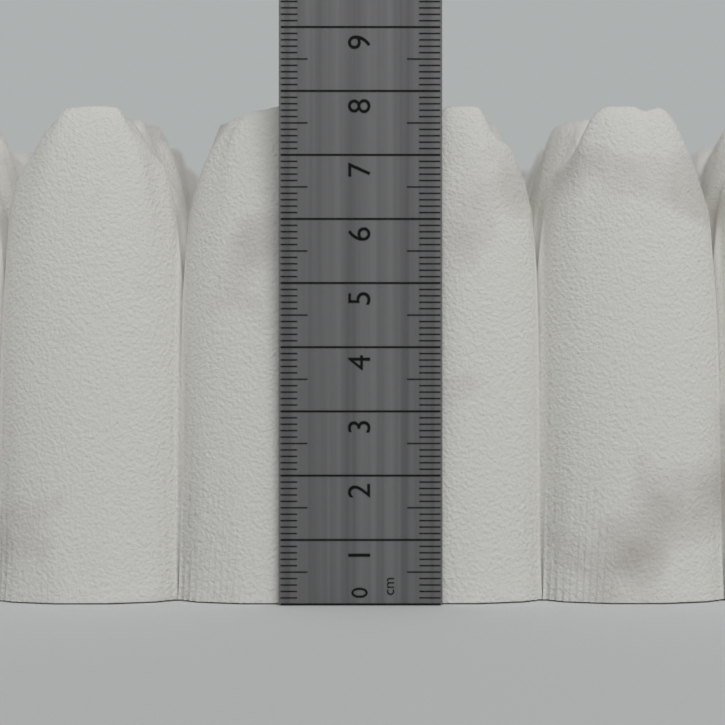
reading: 7.9 cm
